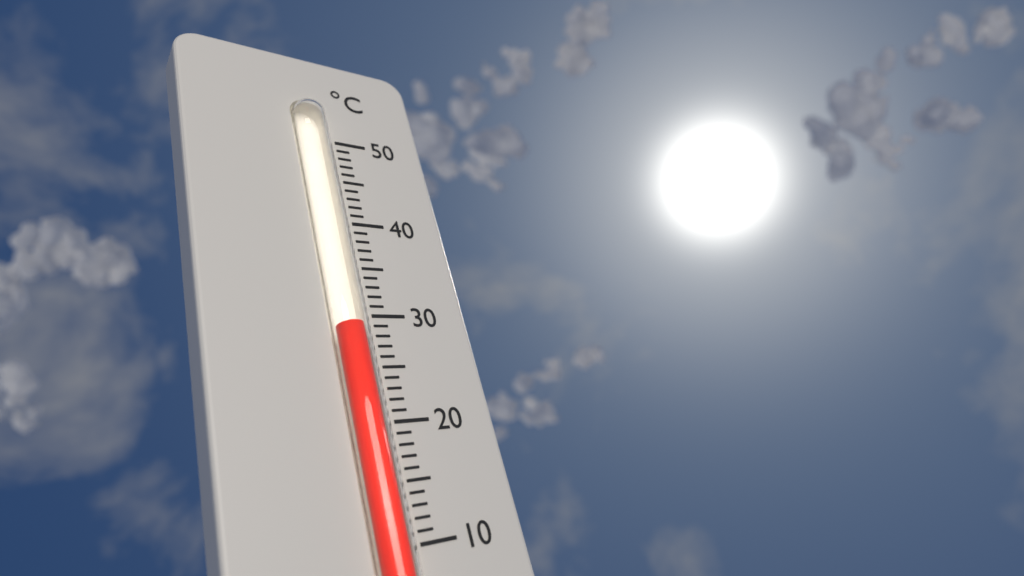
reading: 29 °C
